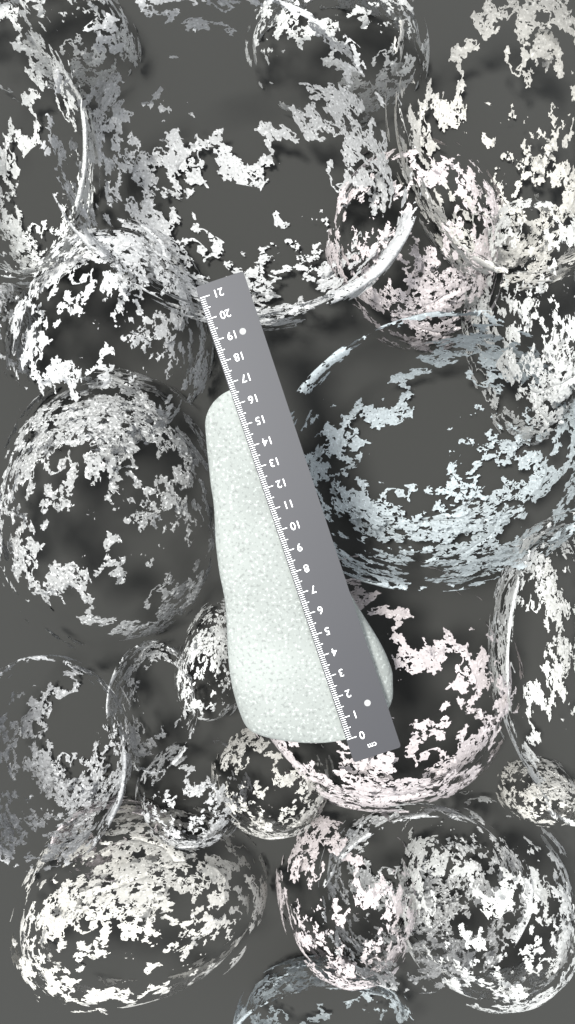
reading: 16.7 cm
